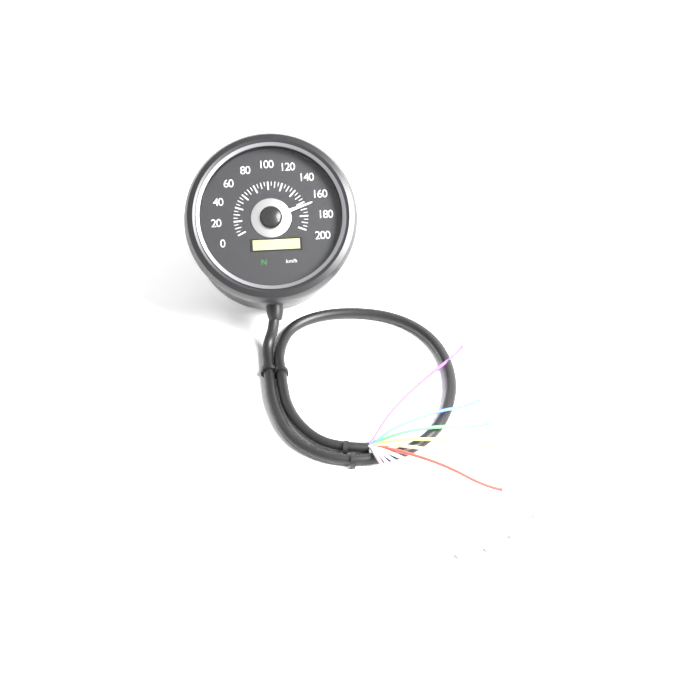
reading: 165 km/h
